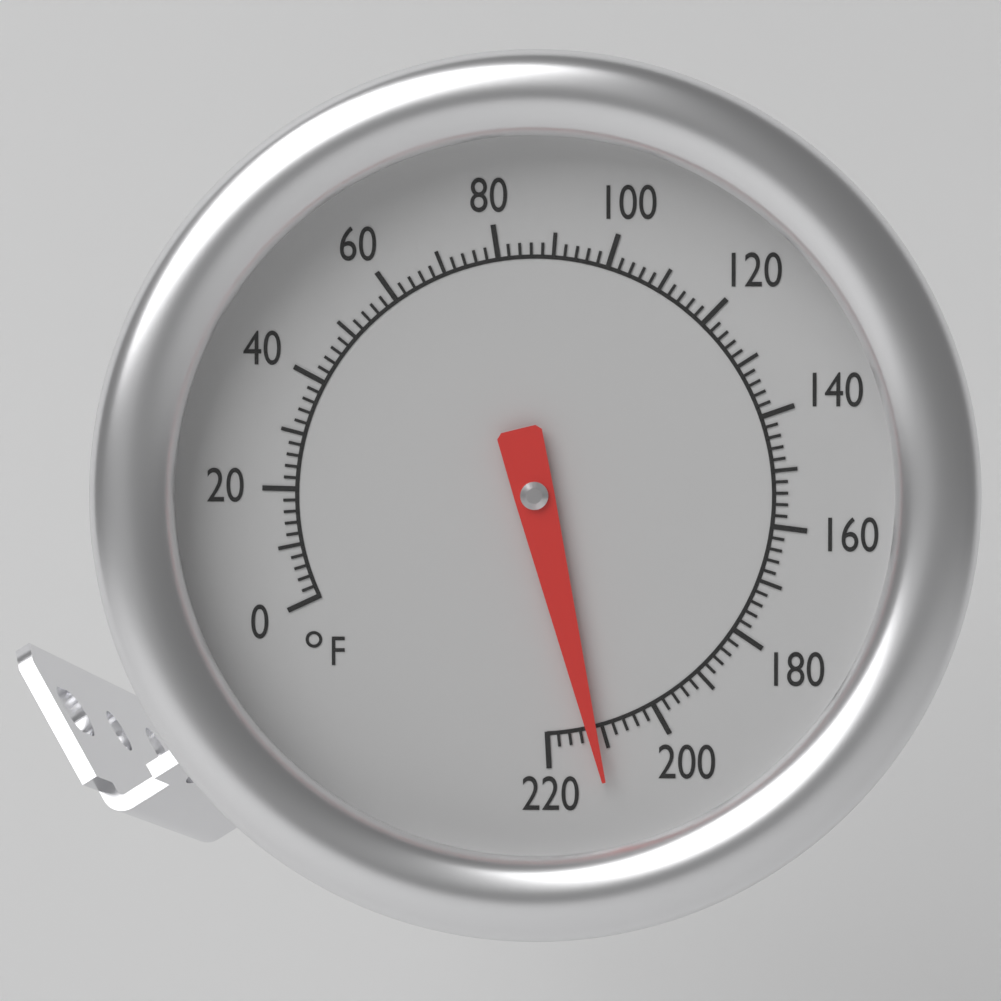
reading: 212 °F
